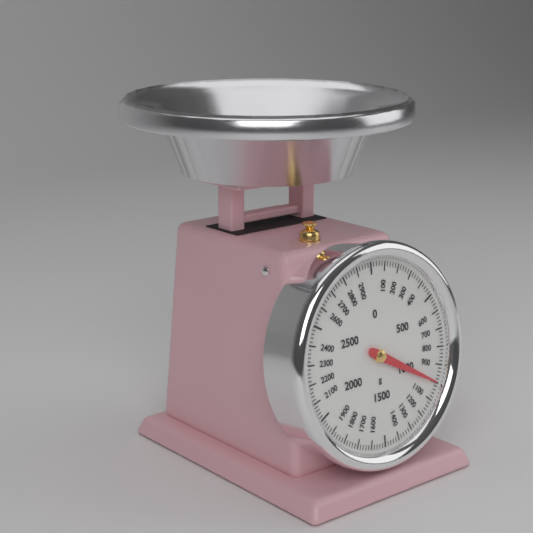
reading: 1000 g
